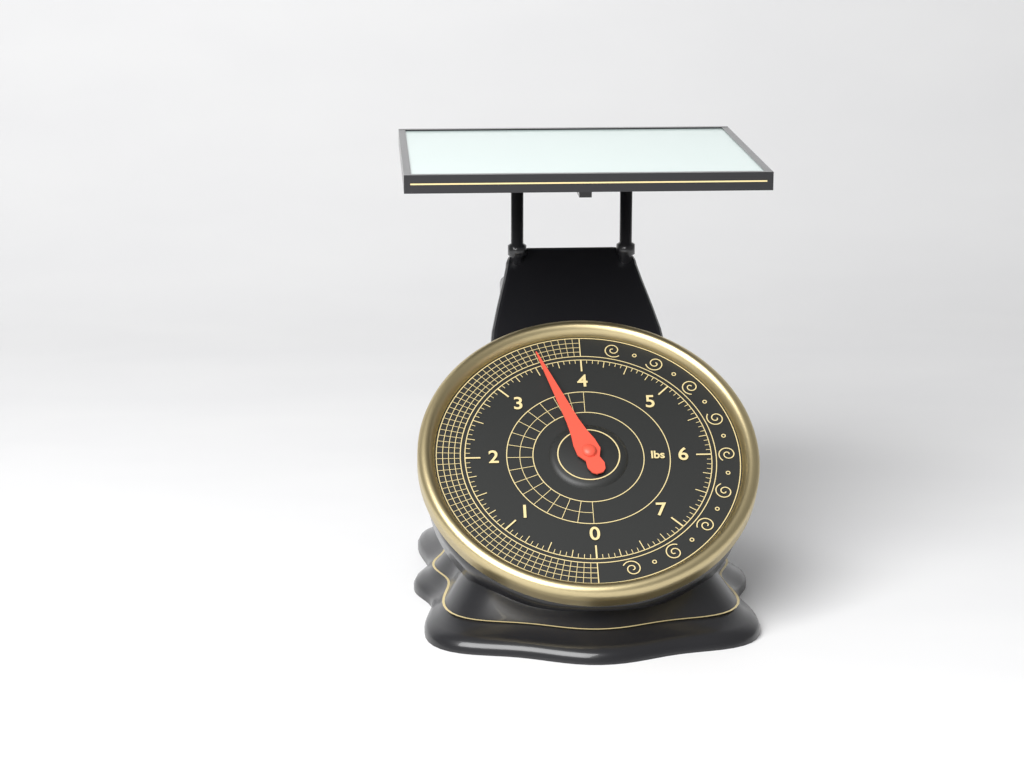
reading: 3.5625 lbs
